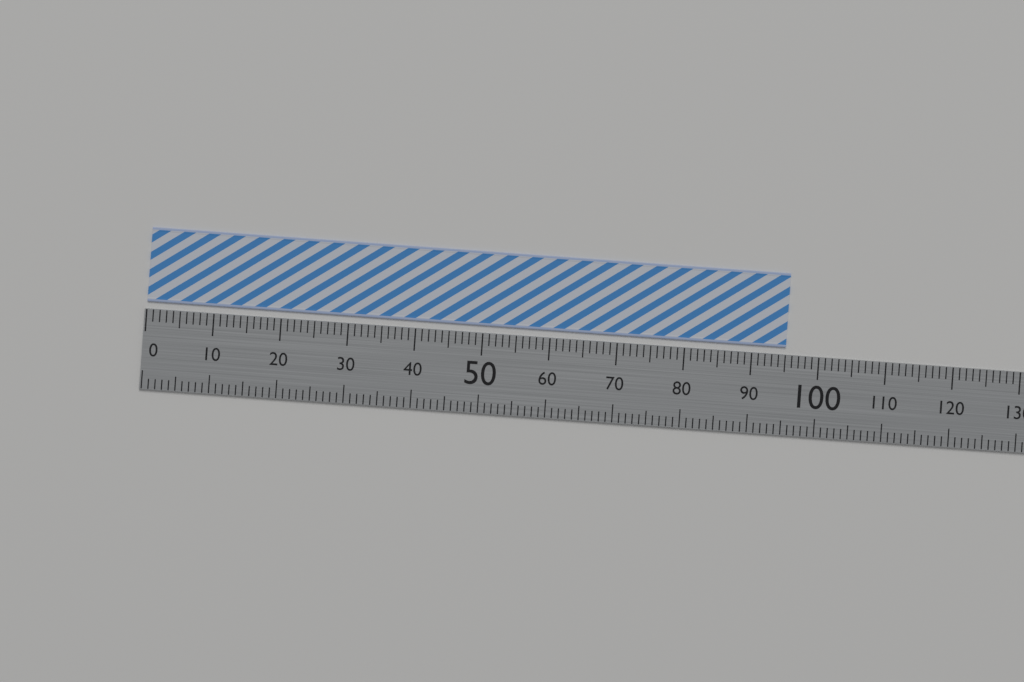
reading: 95 (no unit)
